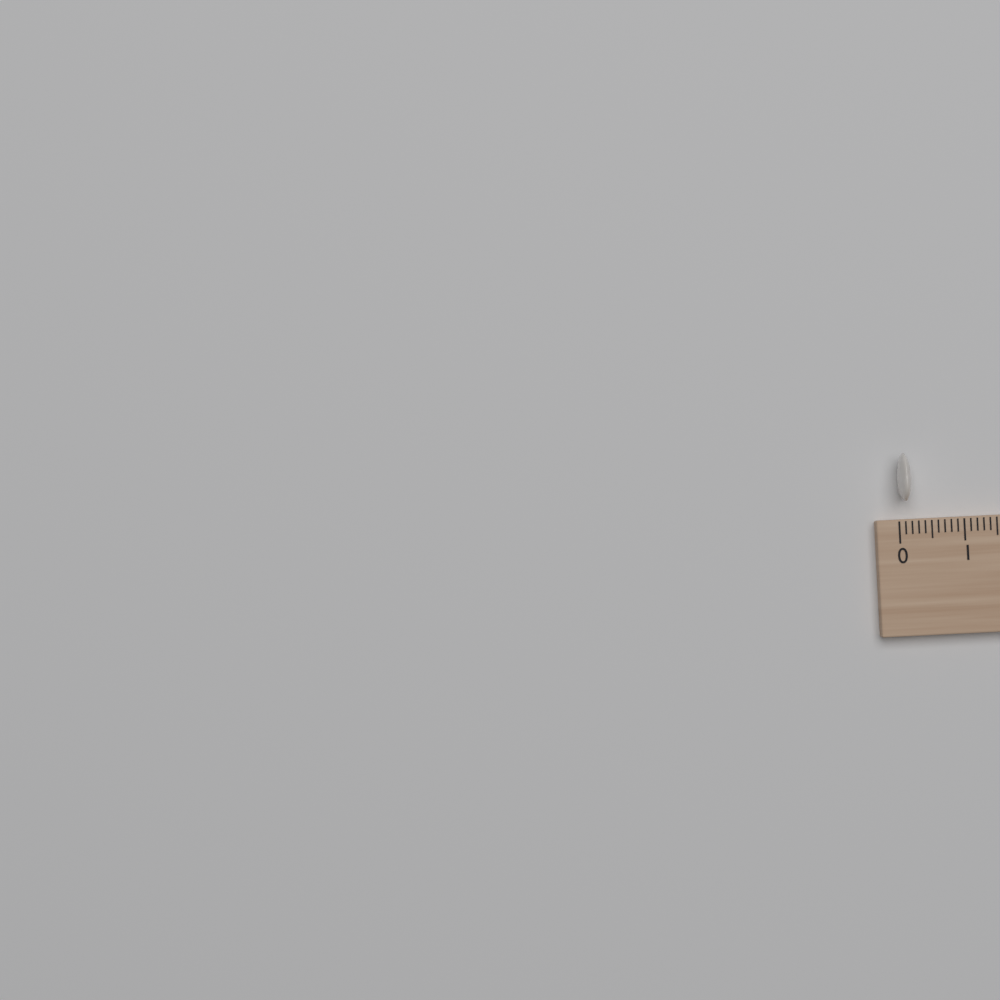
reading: 0.2 (no unit)
